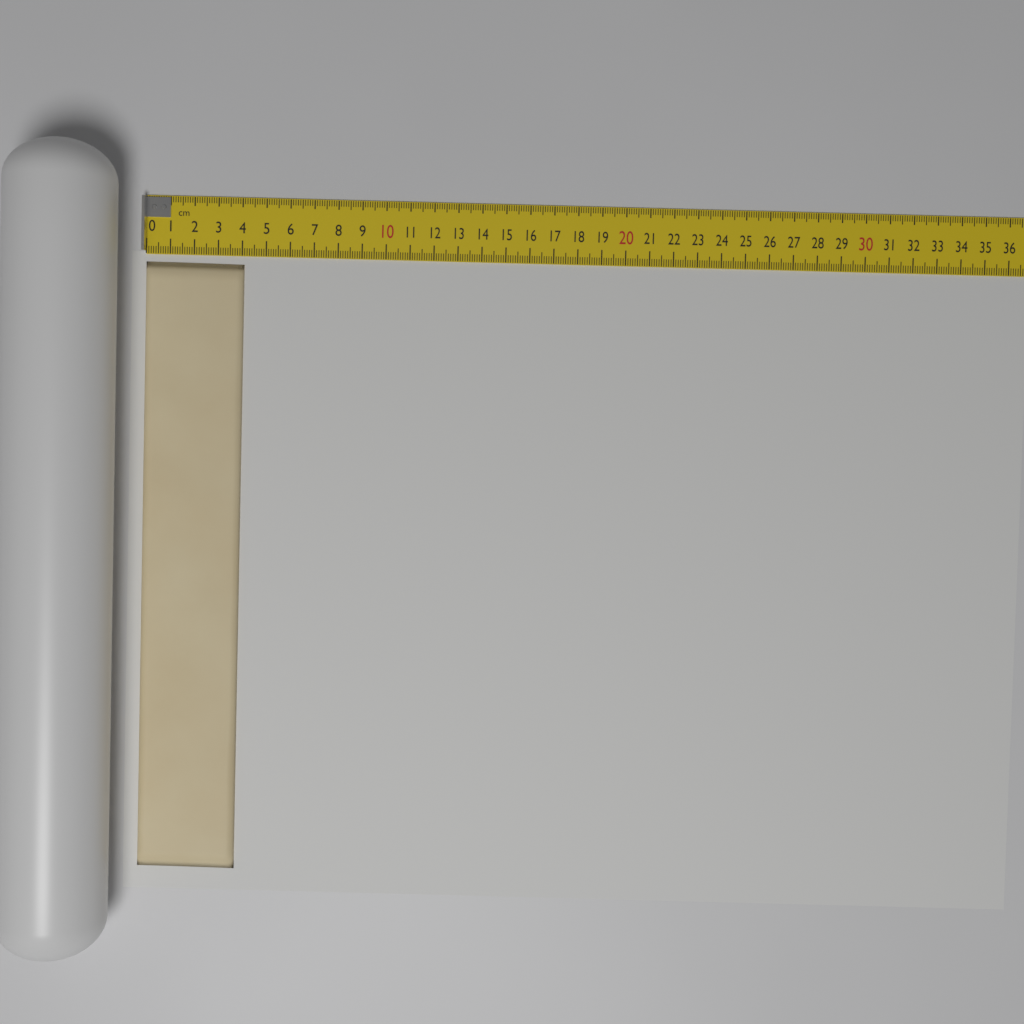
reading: 4.1 cm
